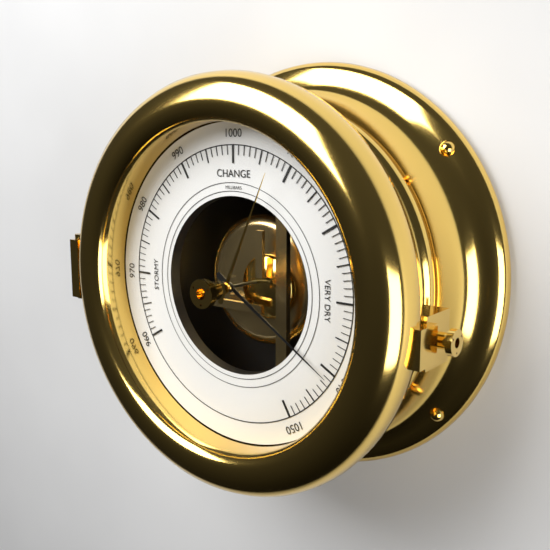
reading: 1041 mbar
